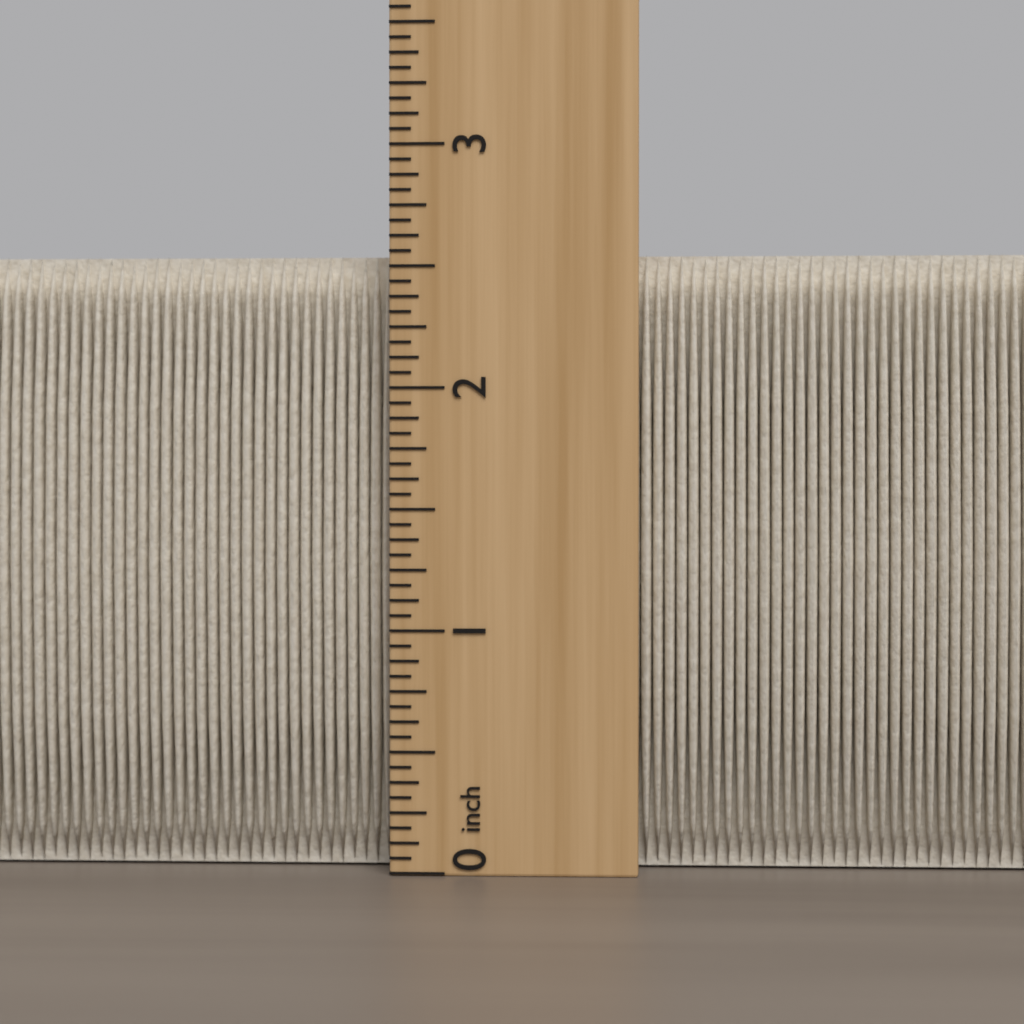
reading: 2.5625 inch
